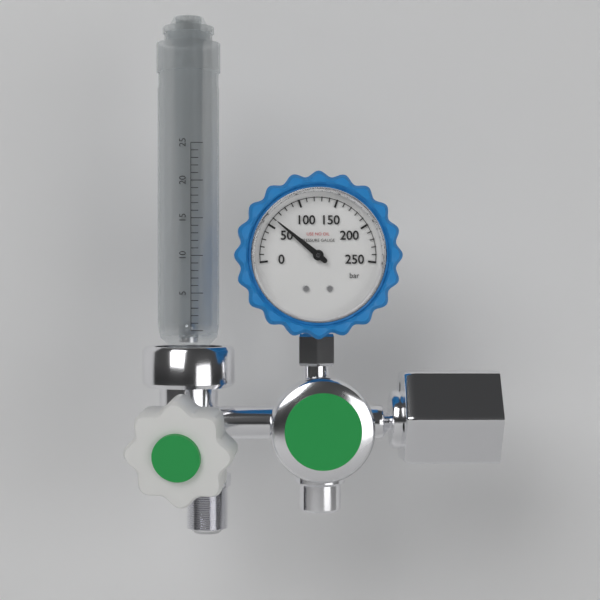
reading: 60 bar
